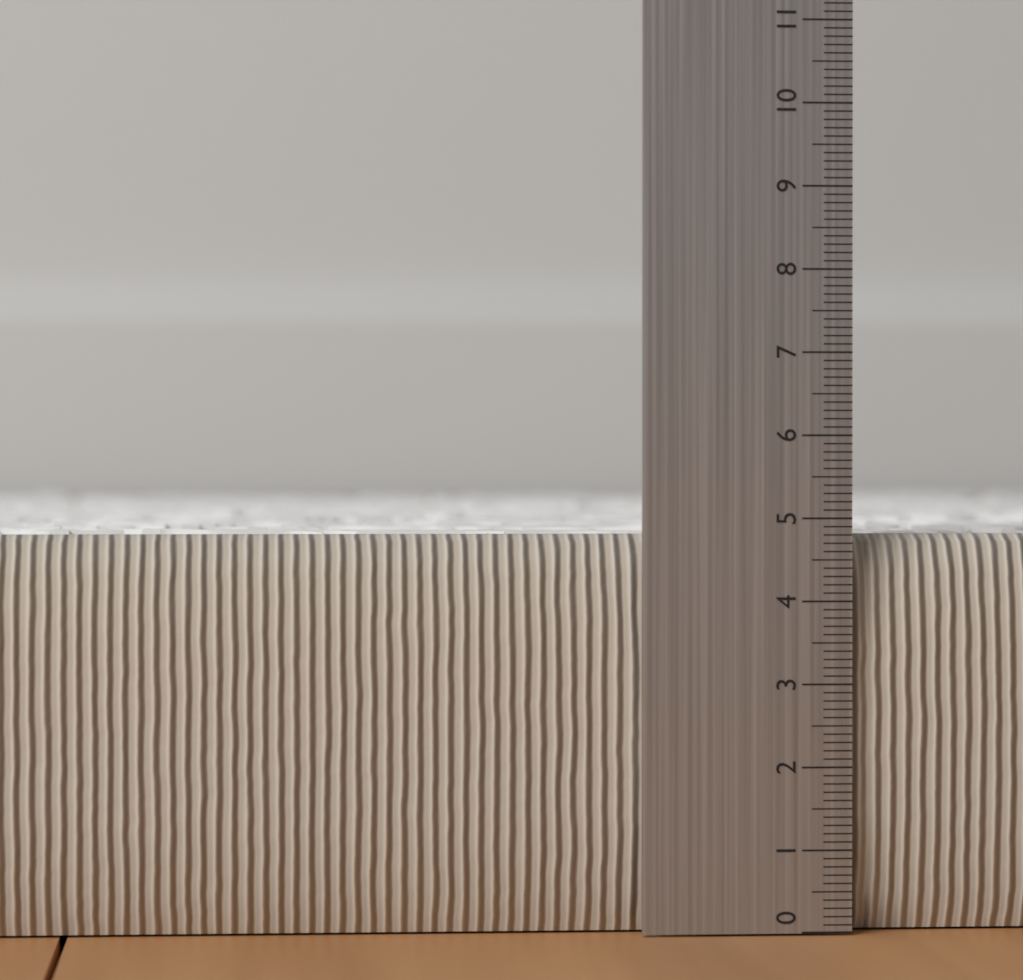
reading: 4.8 (no unit)
